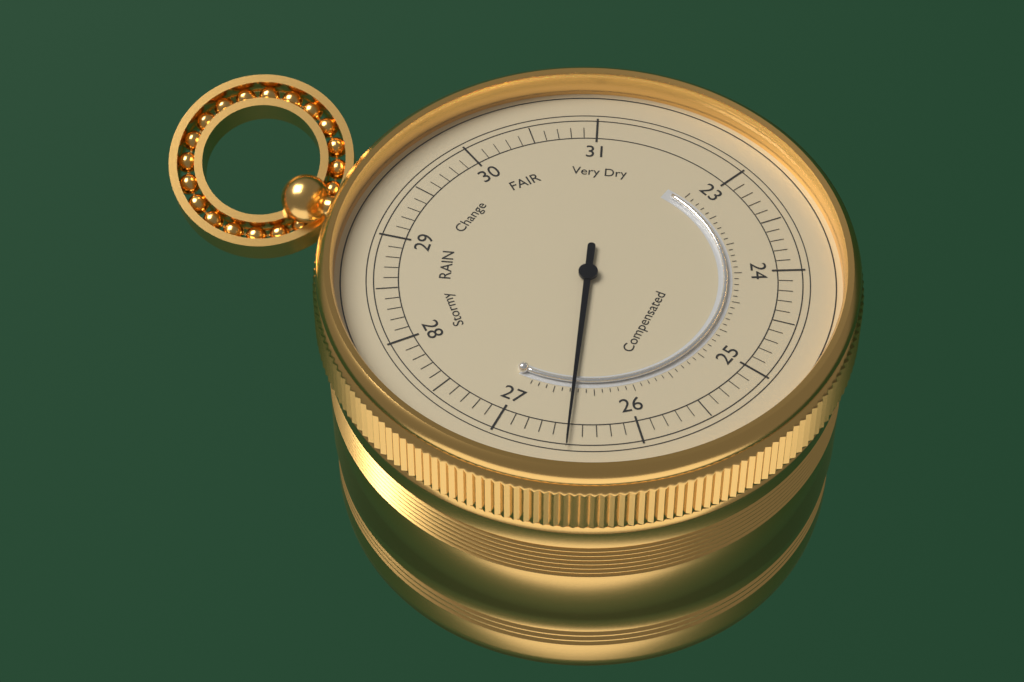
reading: 26.5 (no unit)
